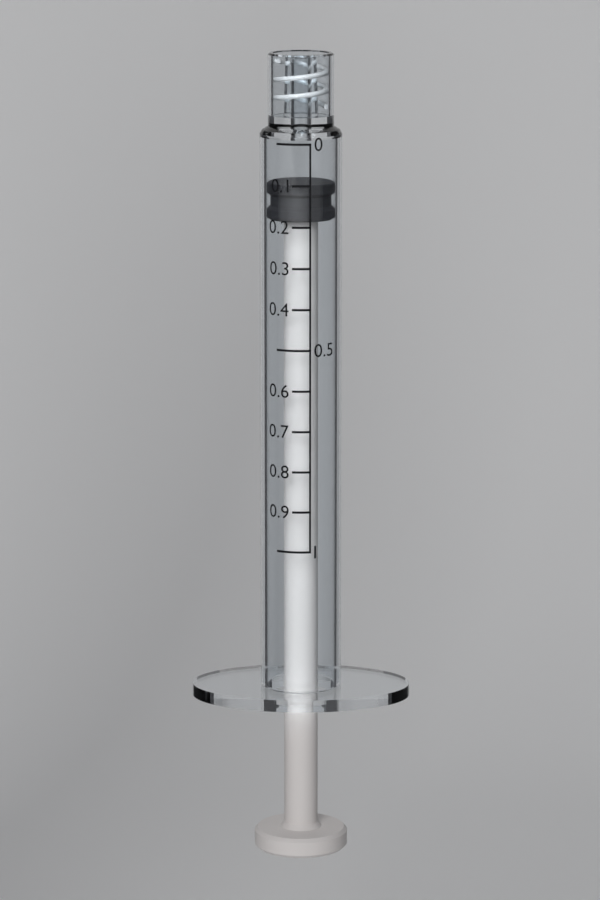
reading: 0.1 (no unit)
